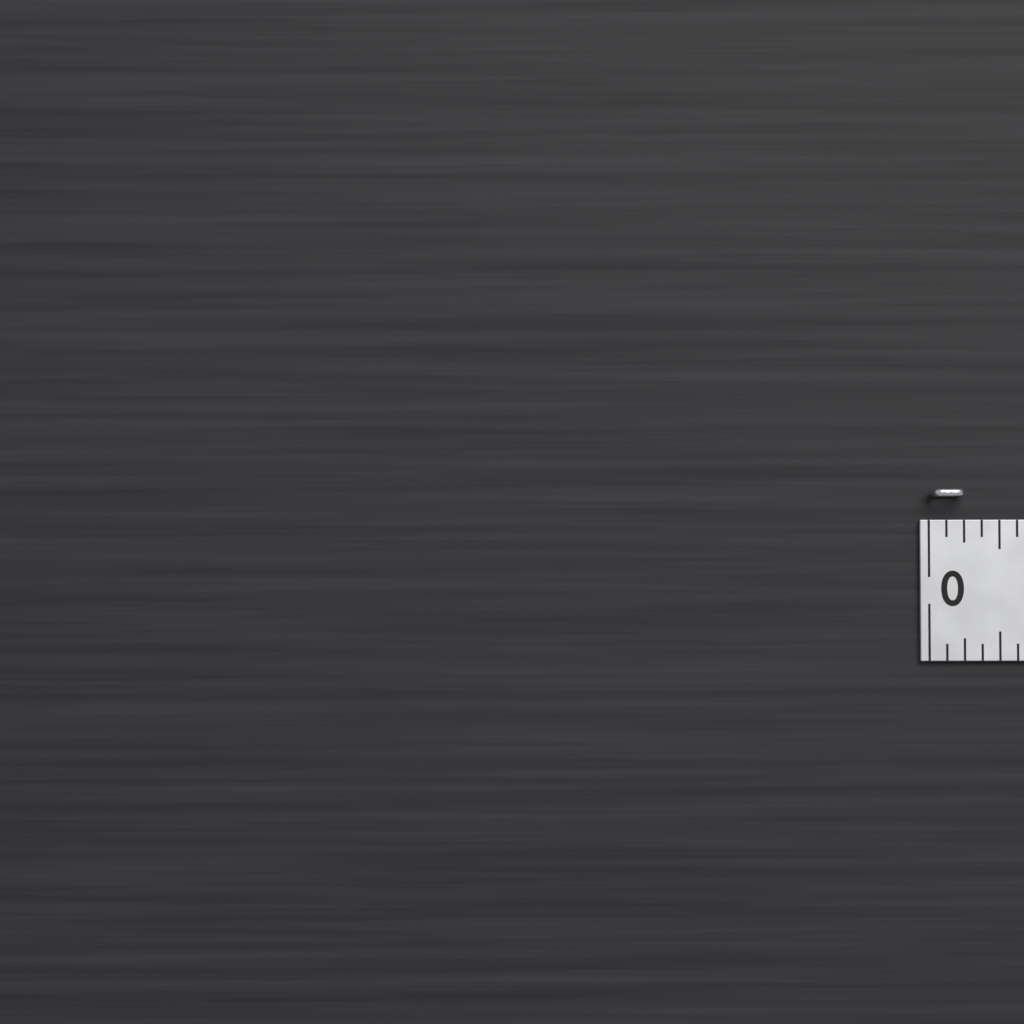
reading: 0.1250 in
